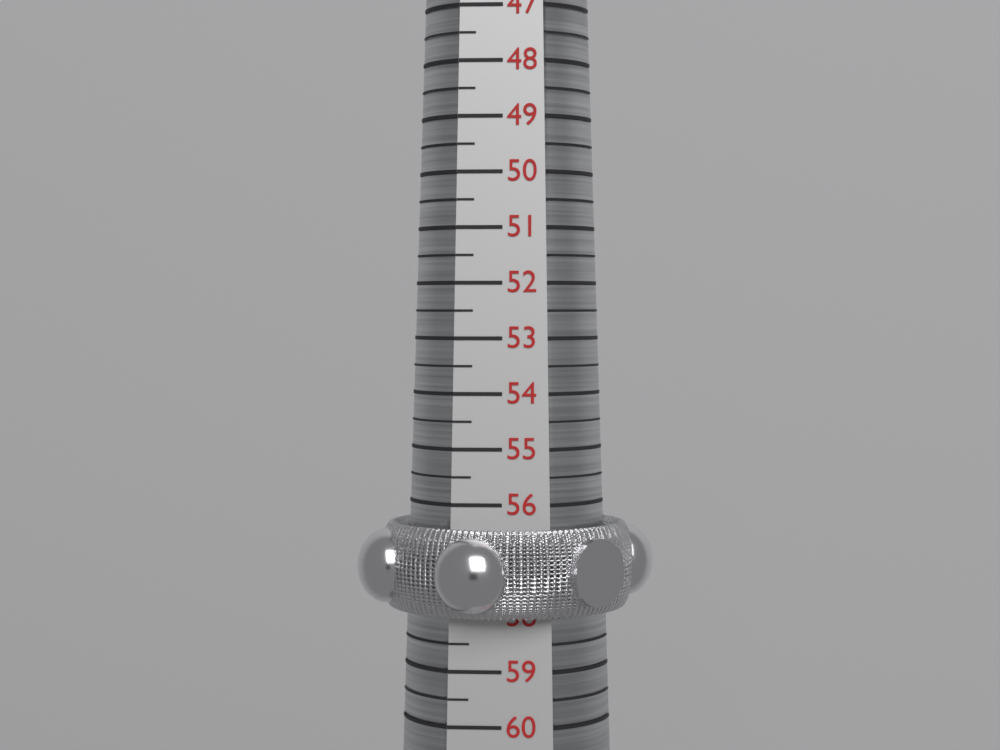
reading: 58.0 (no unit)
